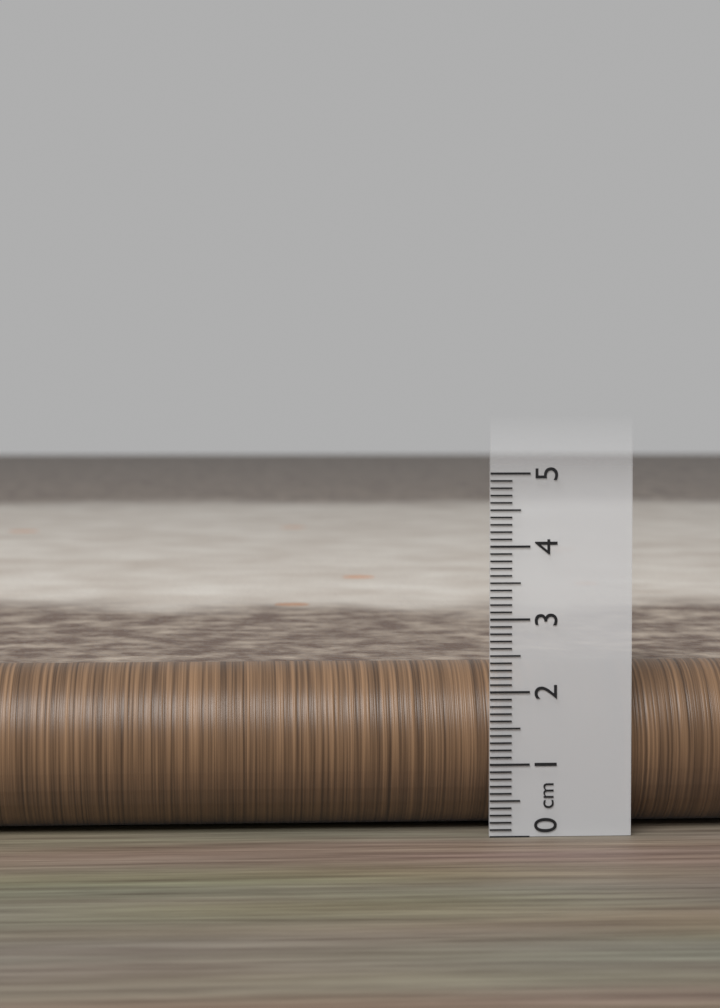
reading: 2.3 cm
